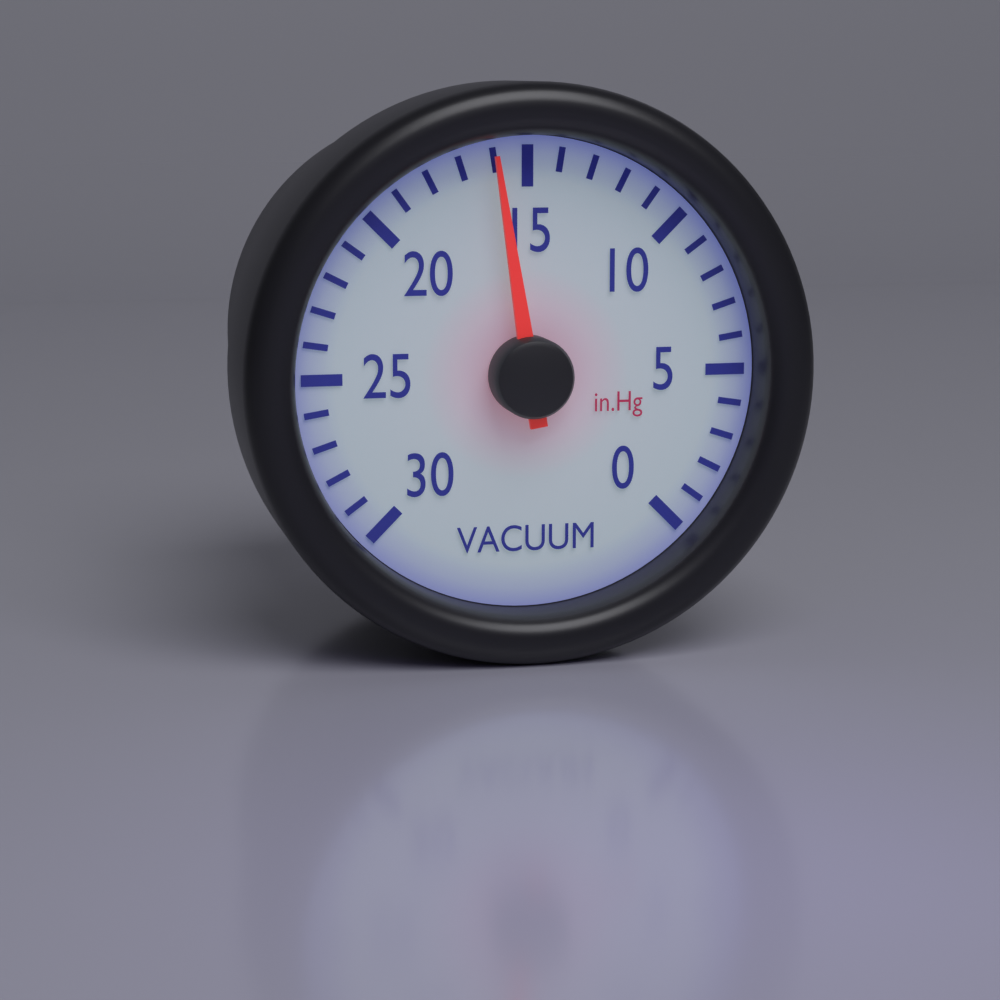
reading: 16 inHg
